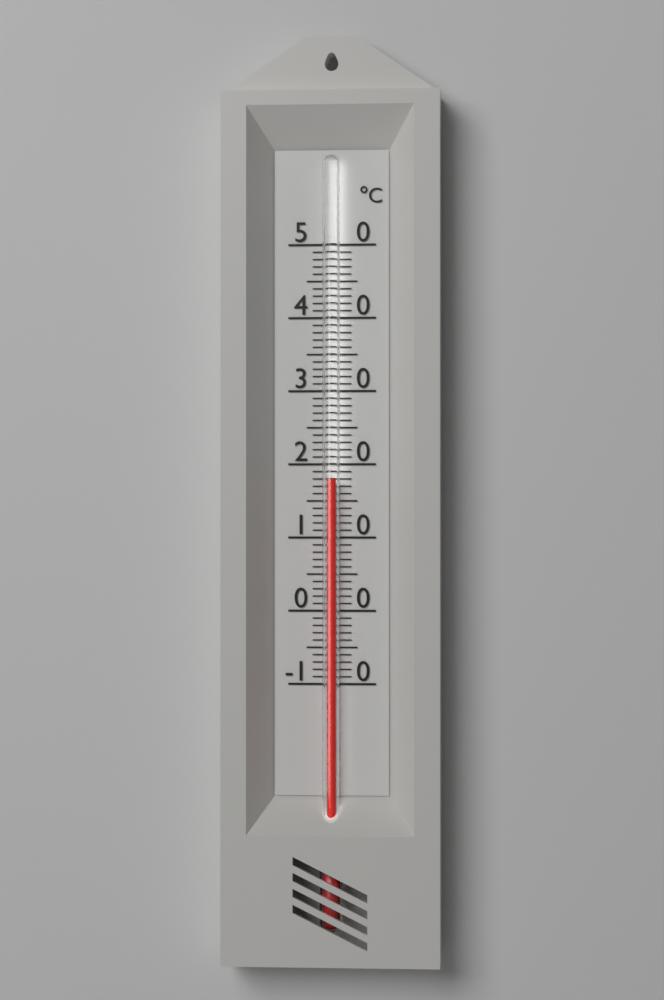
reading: 18 °C
